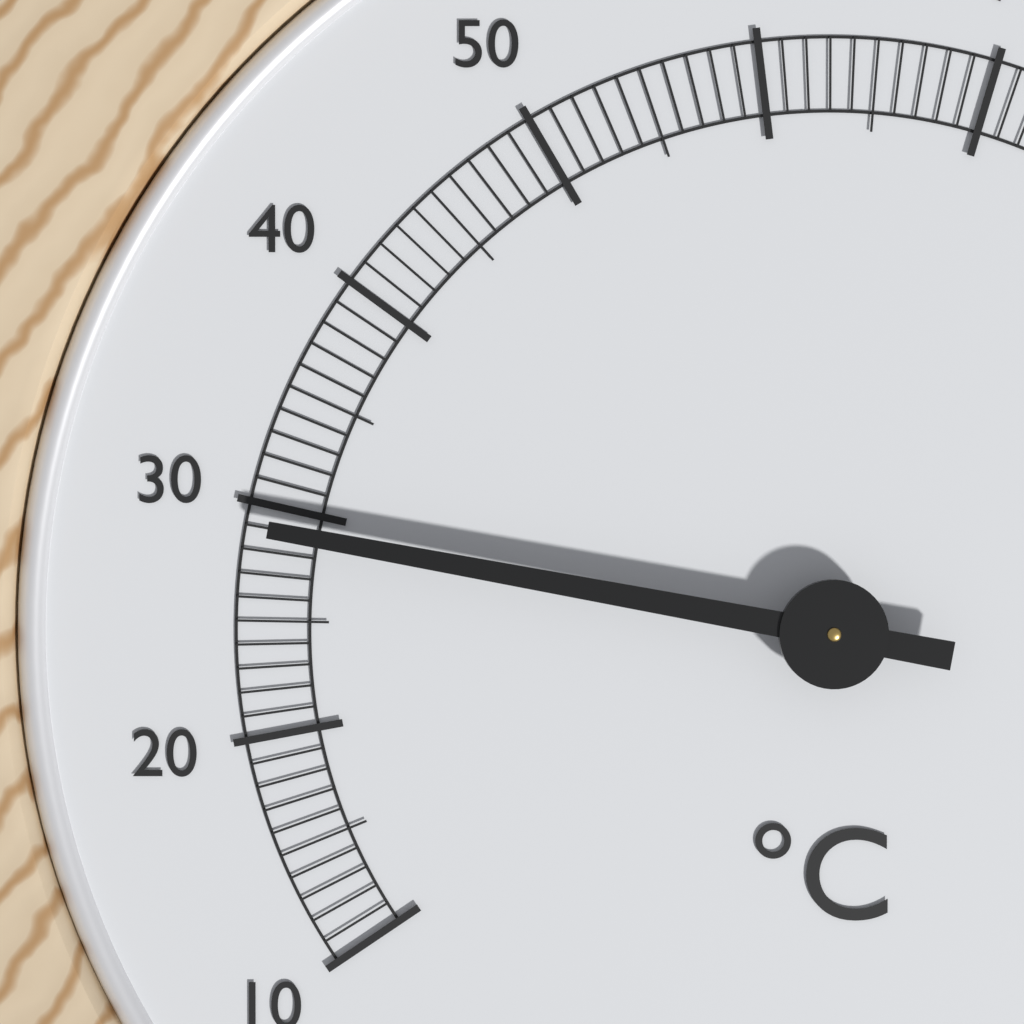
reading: 29 °C
